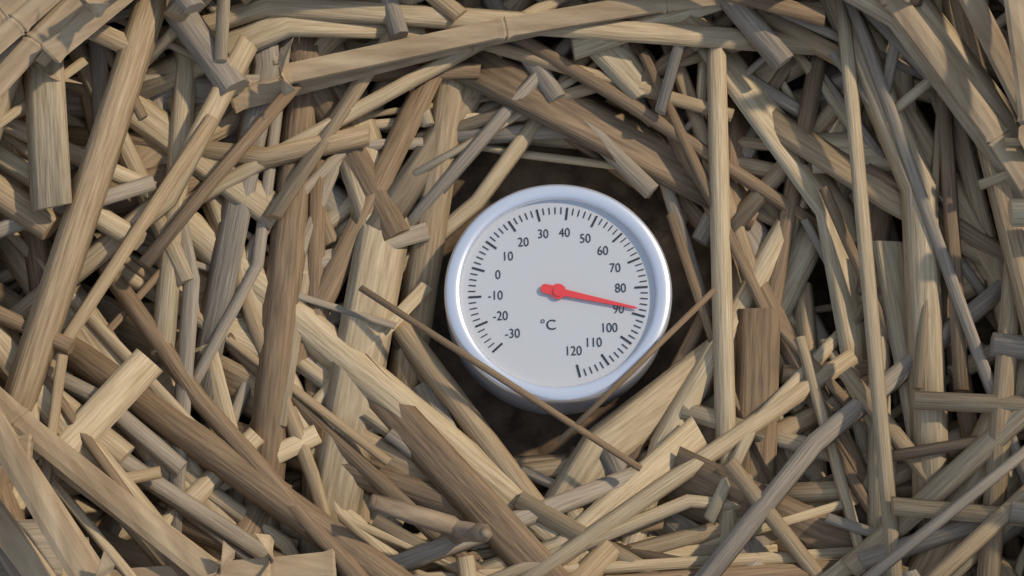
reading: 88 °C
